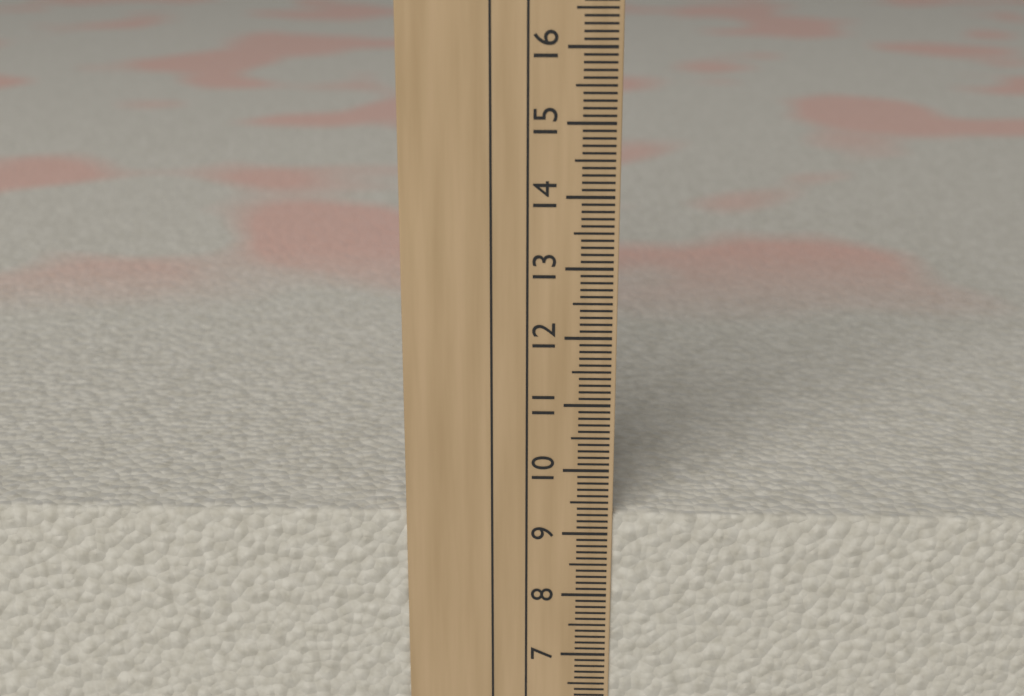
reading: 9.3 cm
